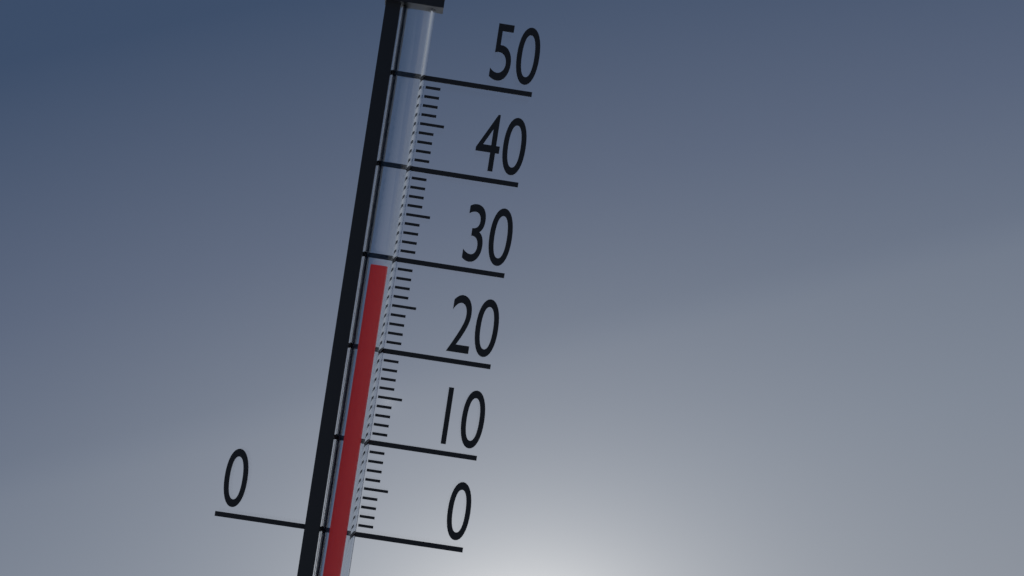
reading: 29 (no unit)
